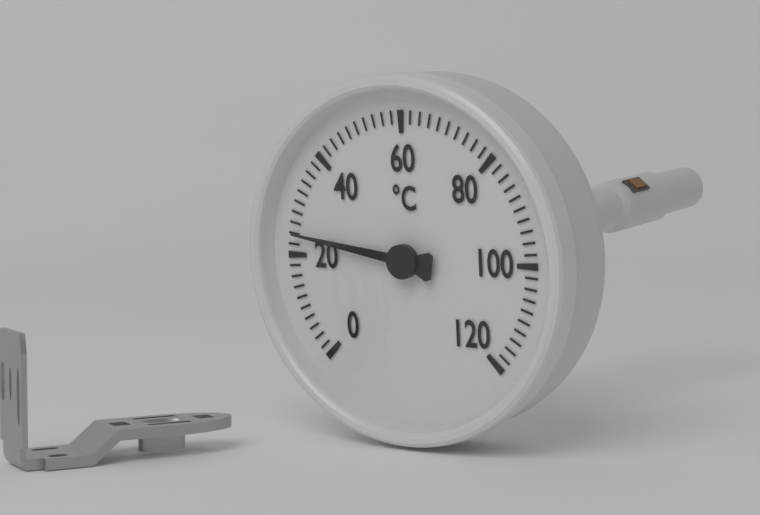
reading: 24 °C
